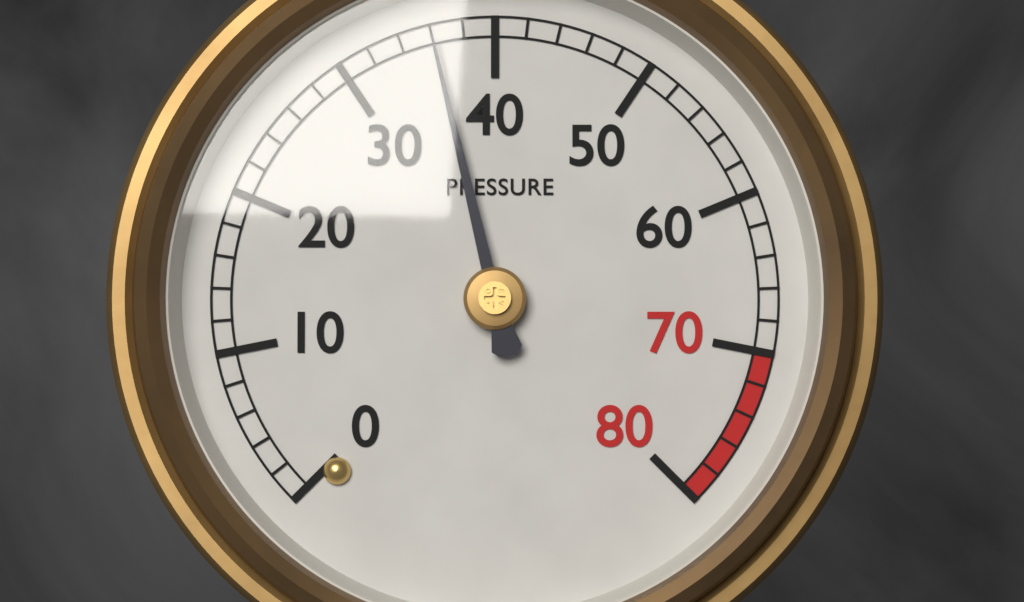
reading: 36 (no unit)
